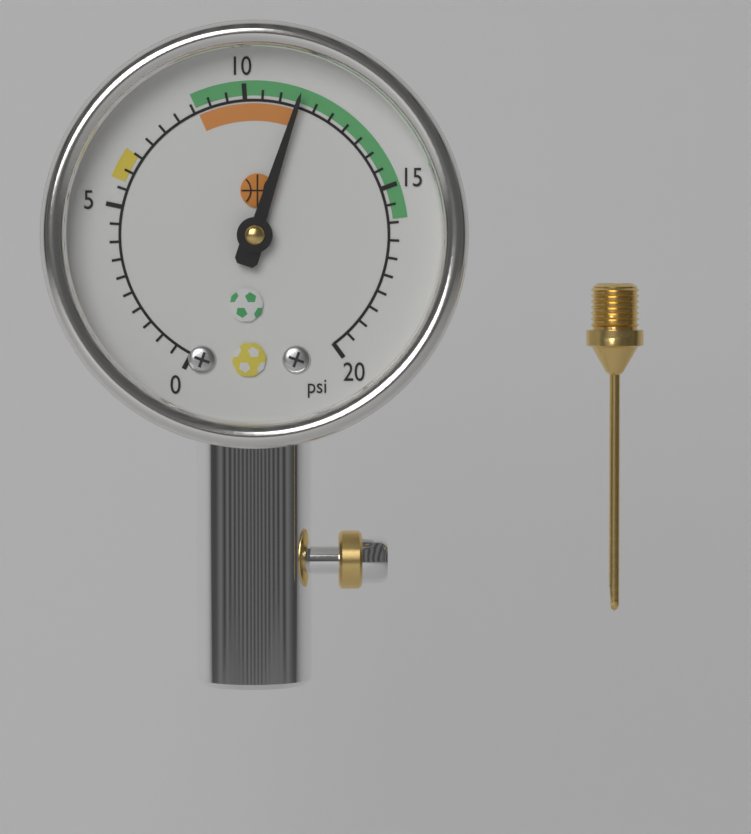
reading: 11.5 psi
